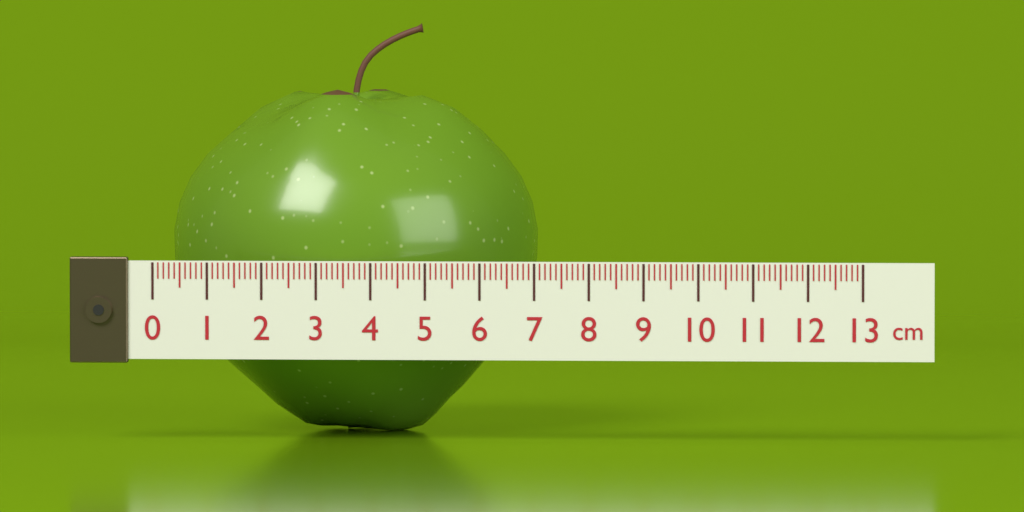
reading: 6.8 cm
